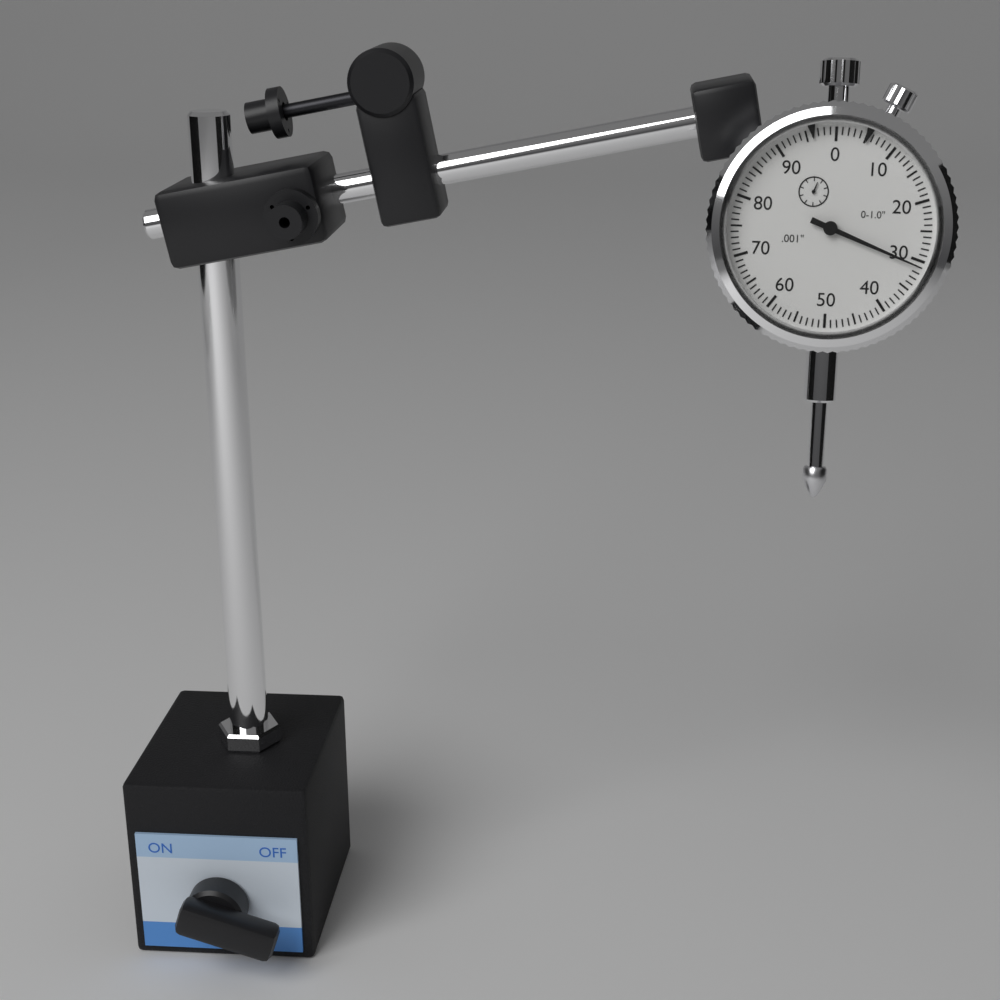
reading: 0.031 in
